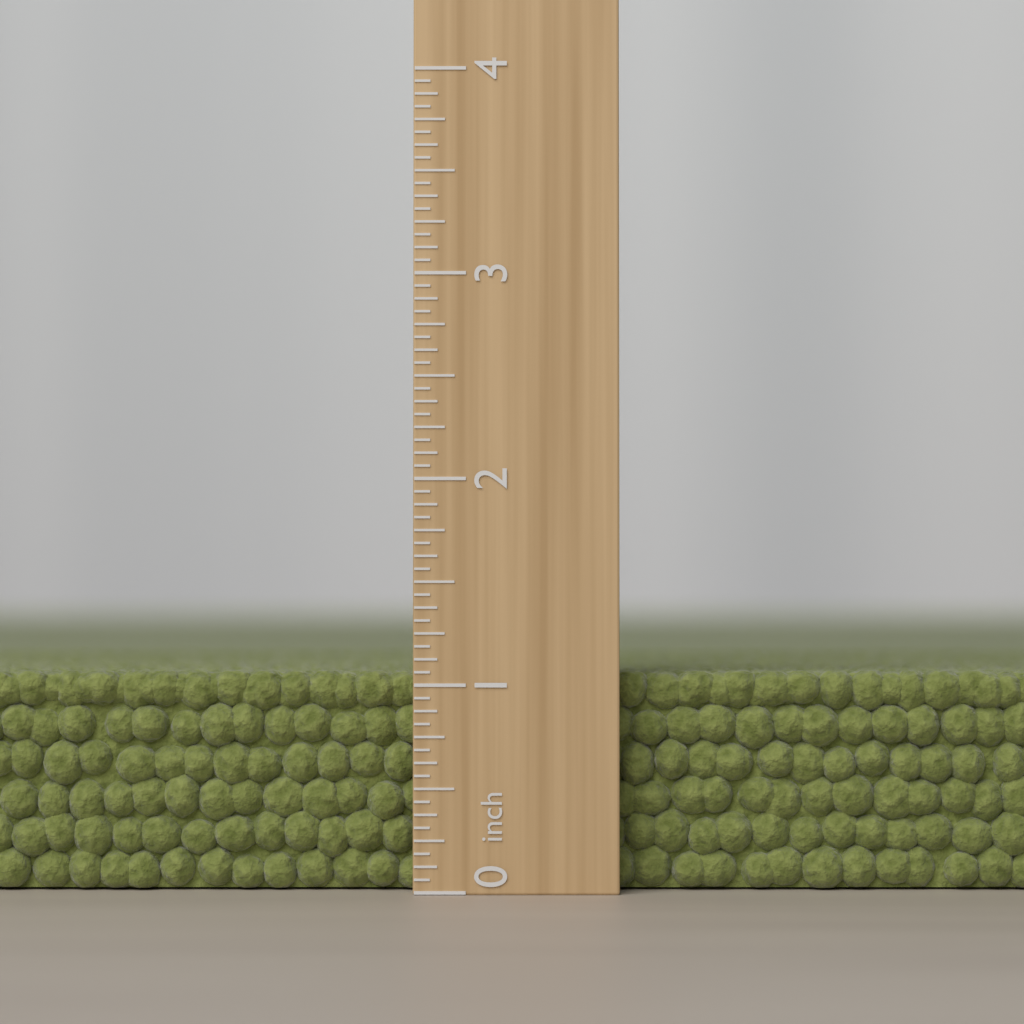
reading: 1.0625 inch
